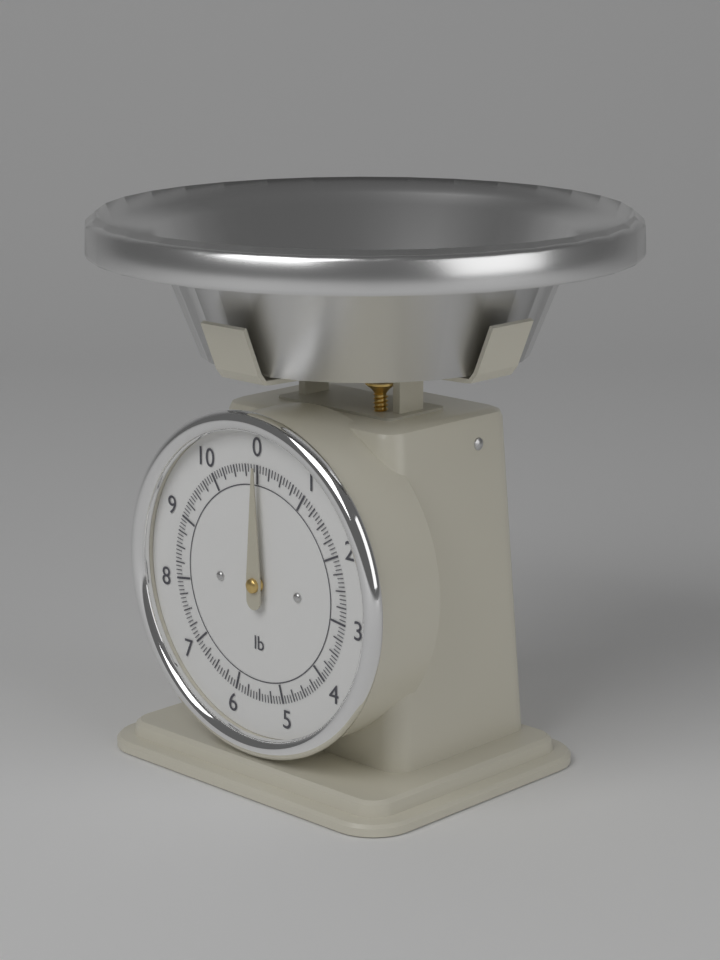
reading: 0.0000 lb
